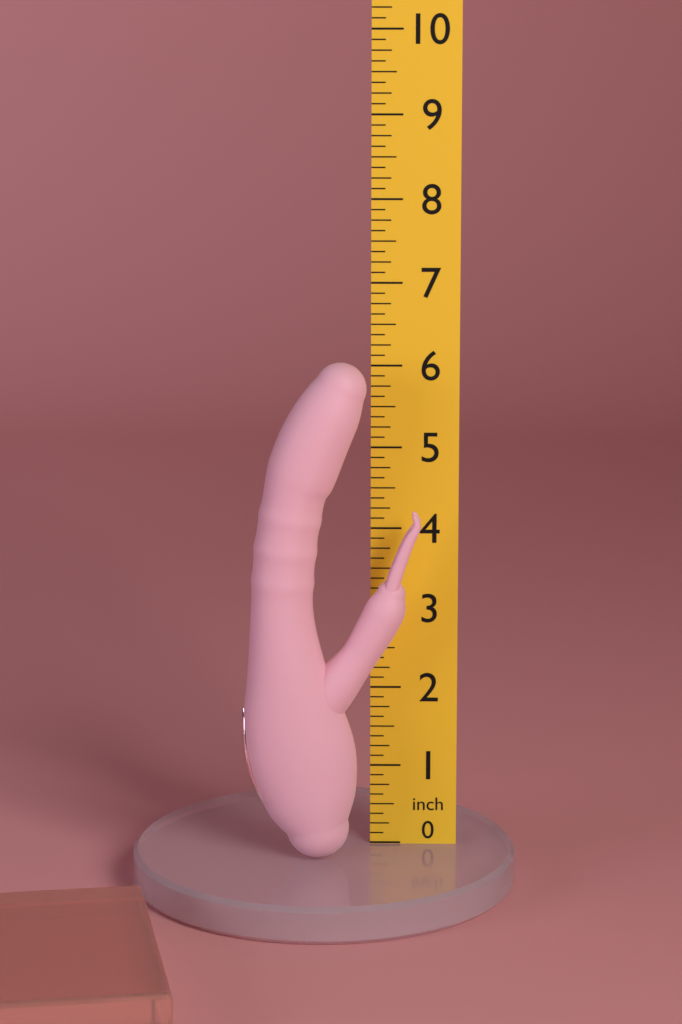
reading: 6.125 inch
